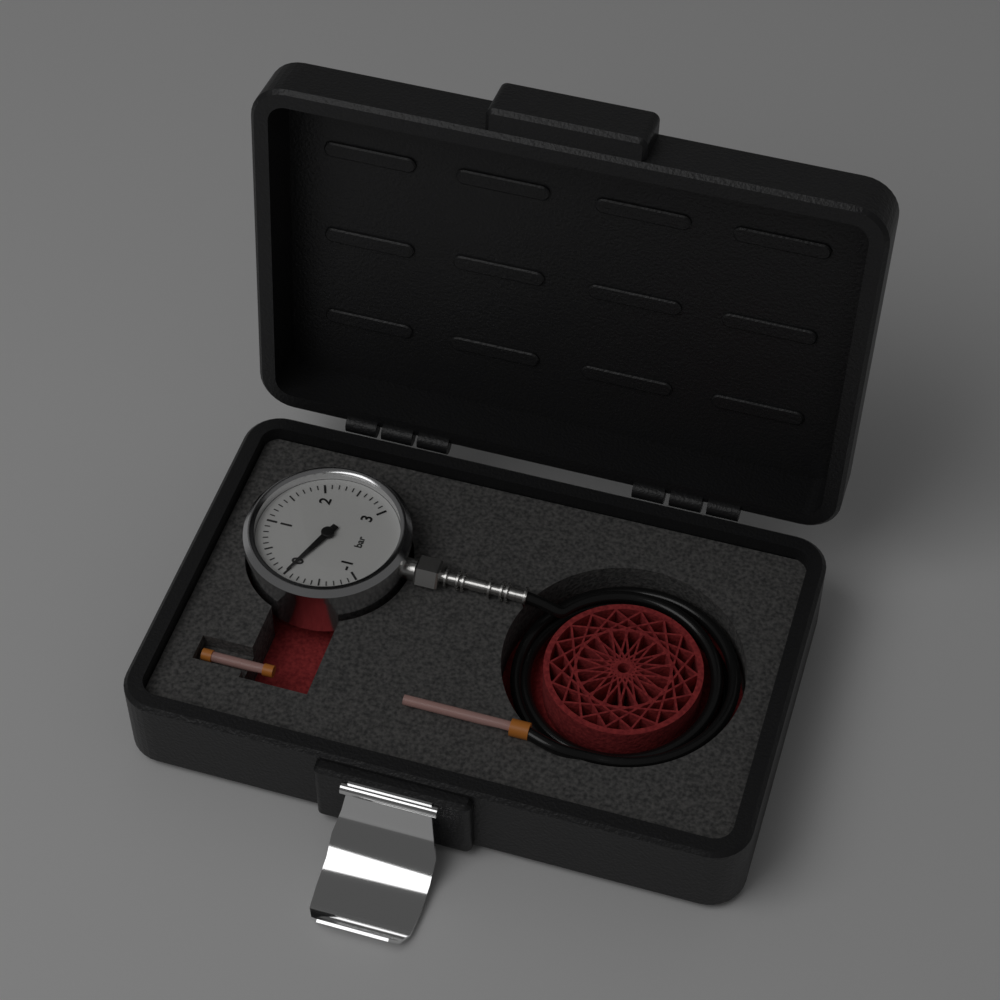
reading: 0.0 bar
